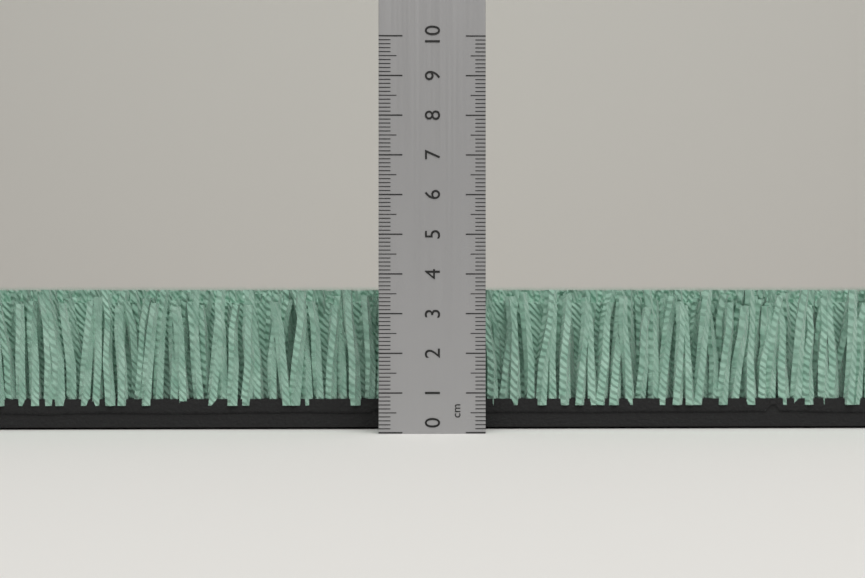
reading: 3.6 cm
